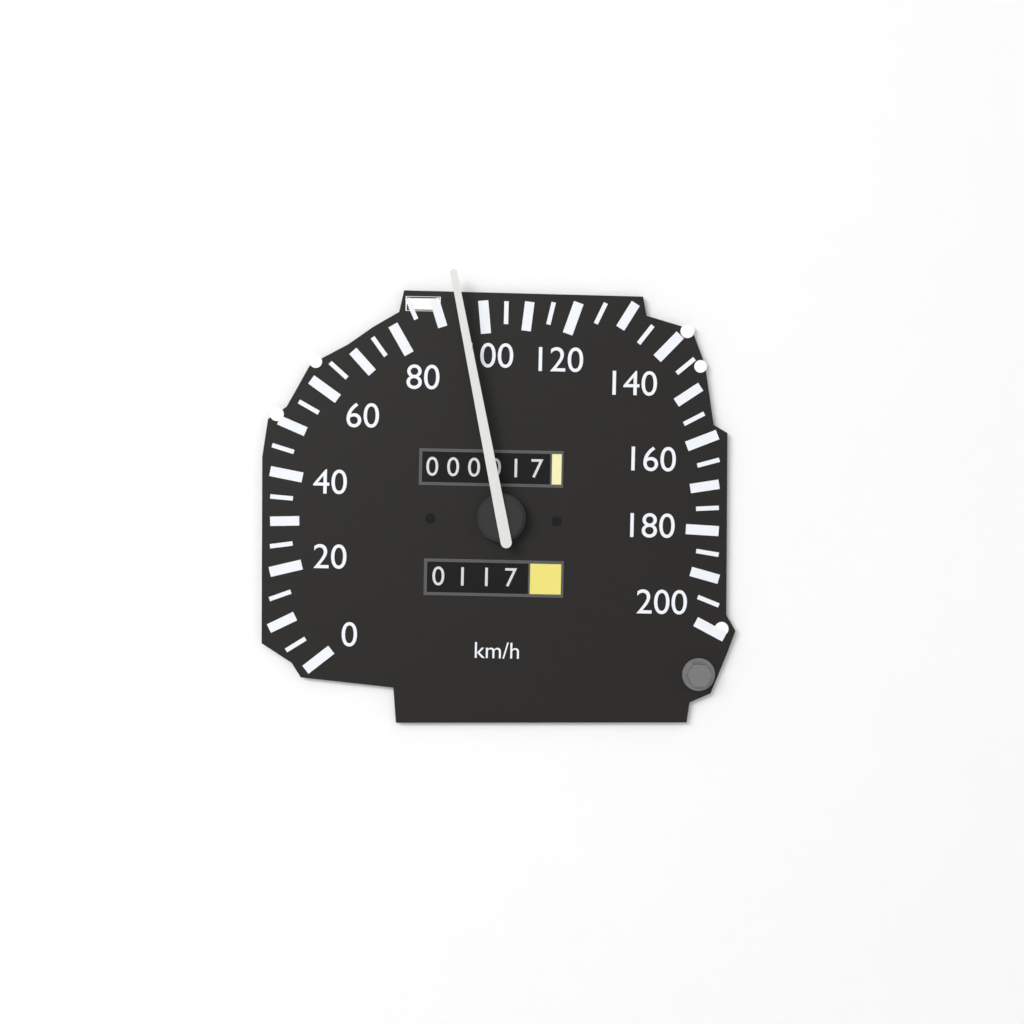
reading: 95 km/h
